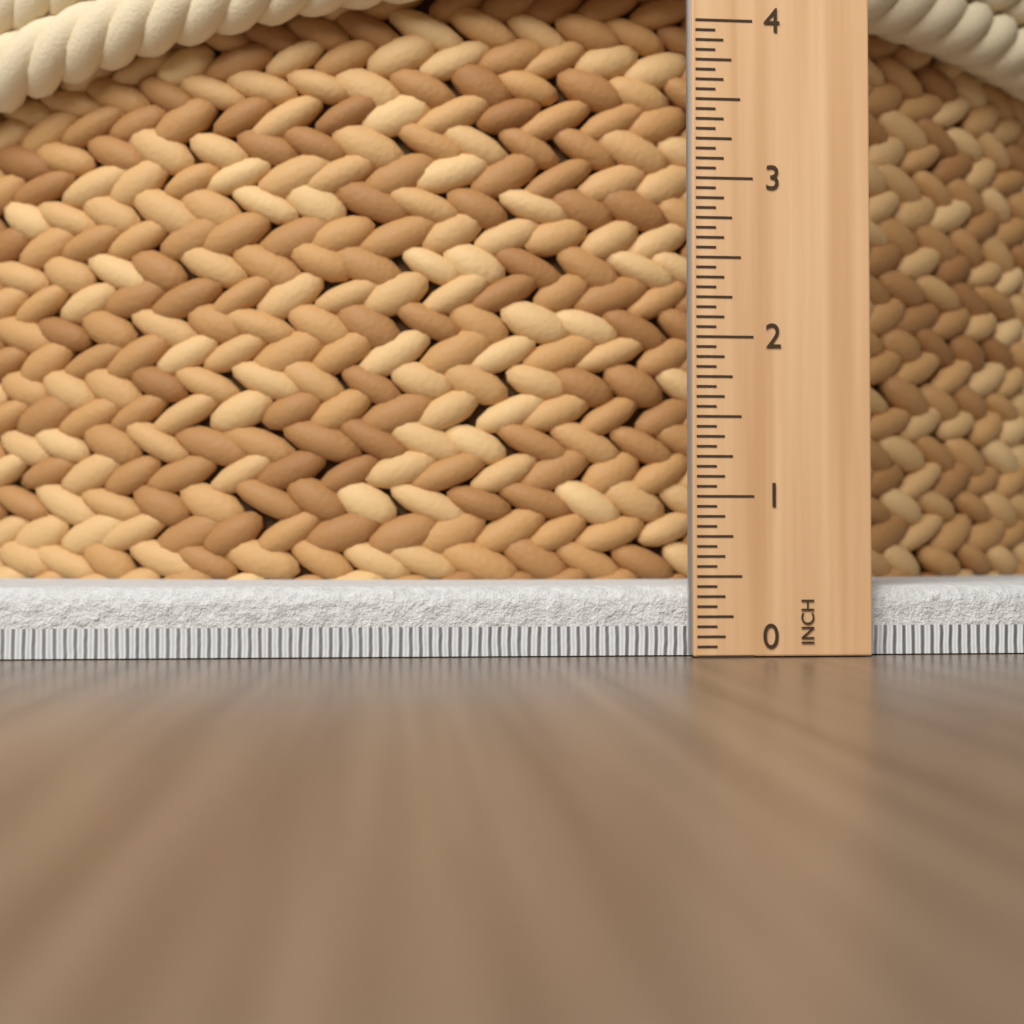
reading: 0.4375 in
